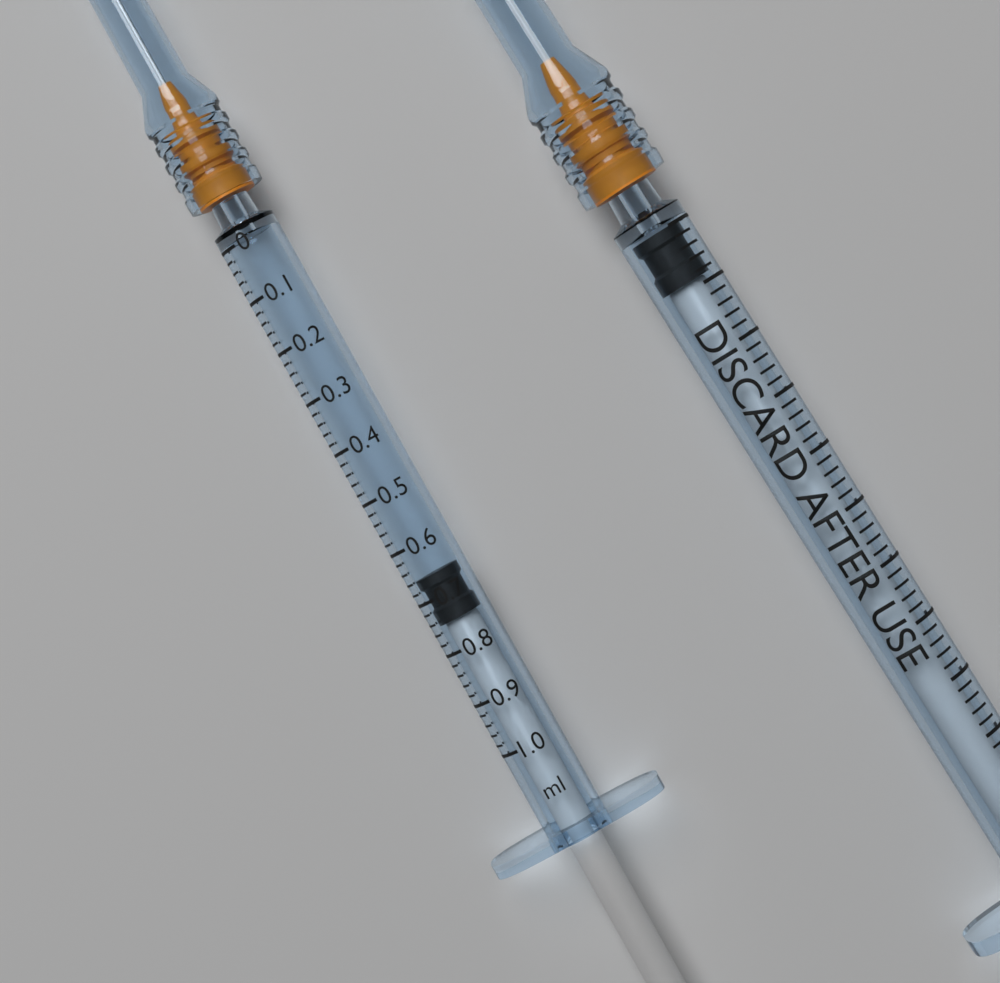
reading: 0.66 ml
